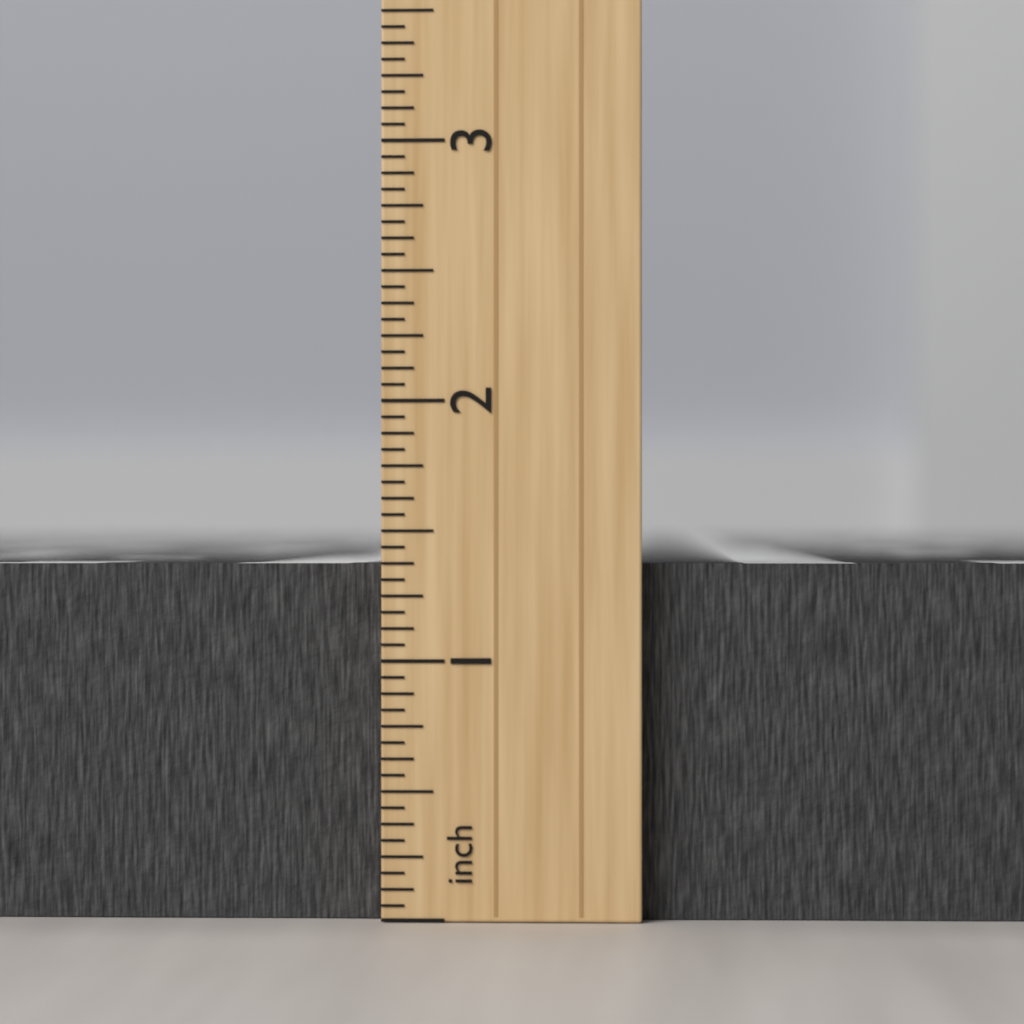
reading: 1.3750 inch
